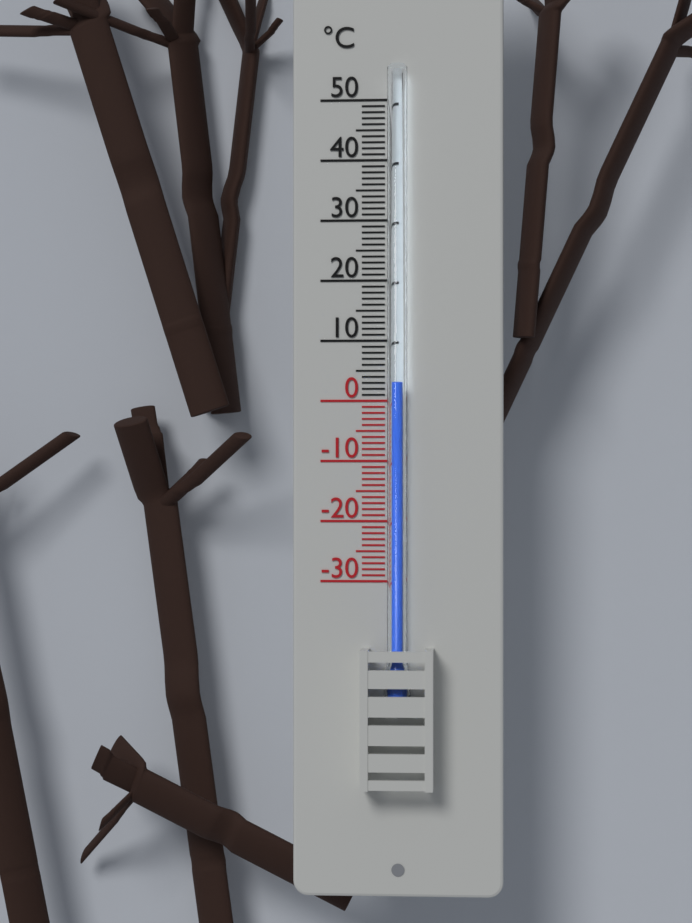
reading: 3 °C
